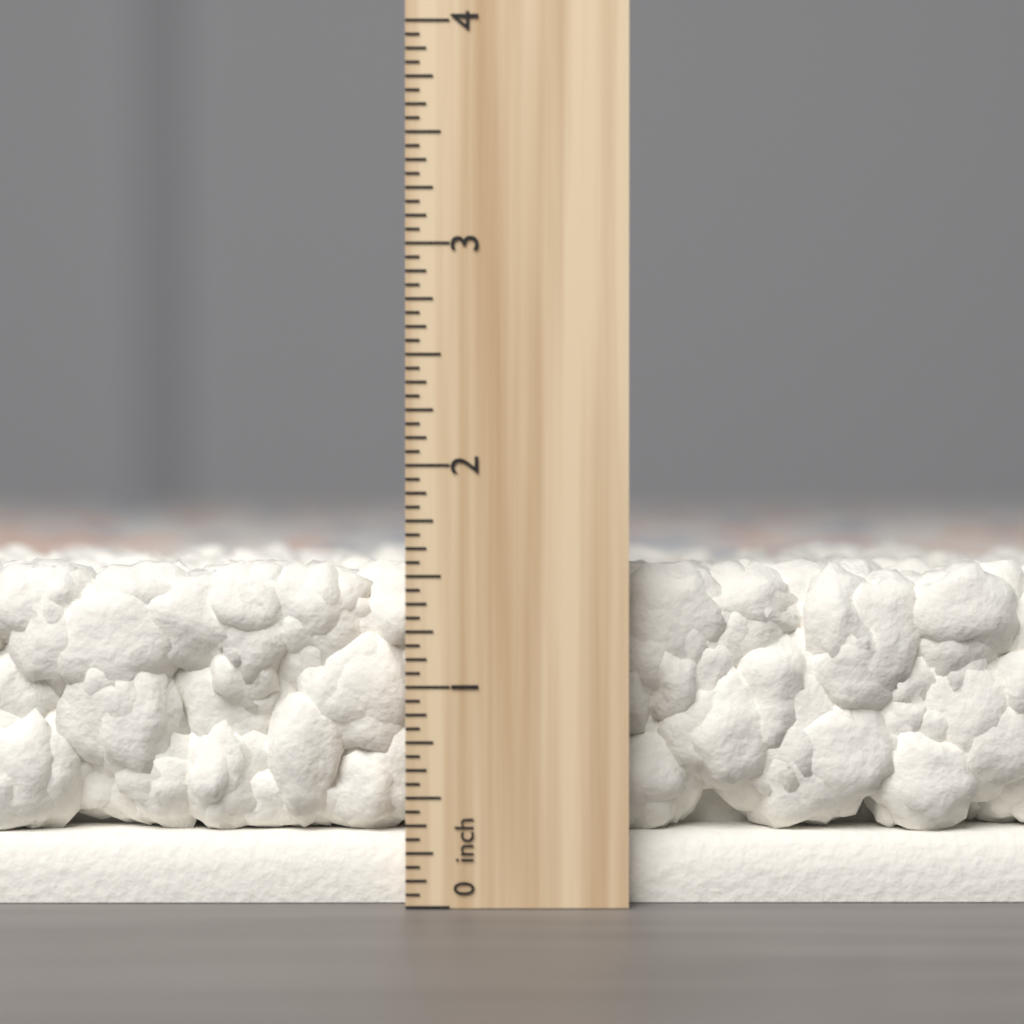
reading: 1.5625 inch
